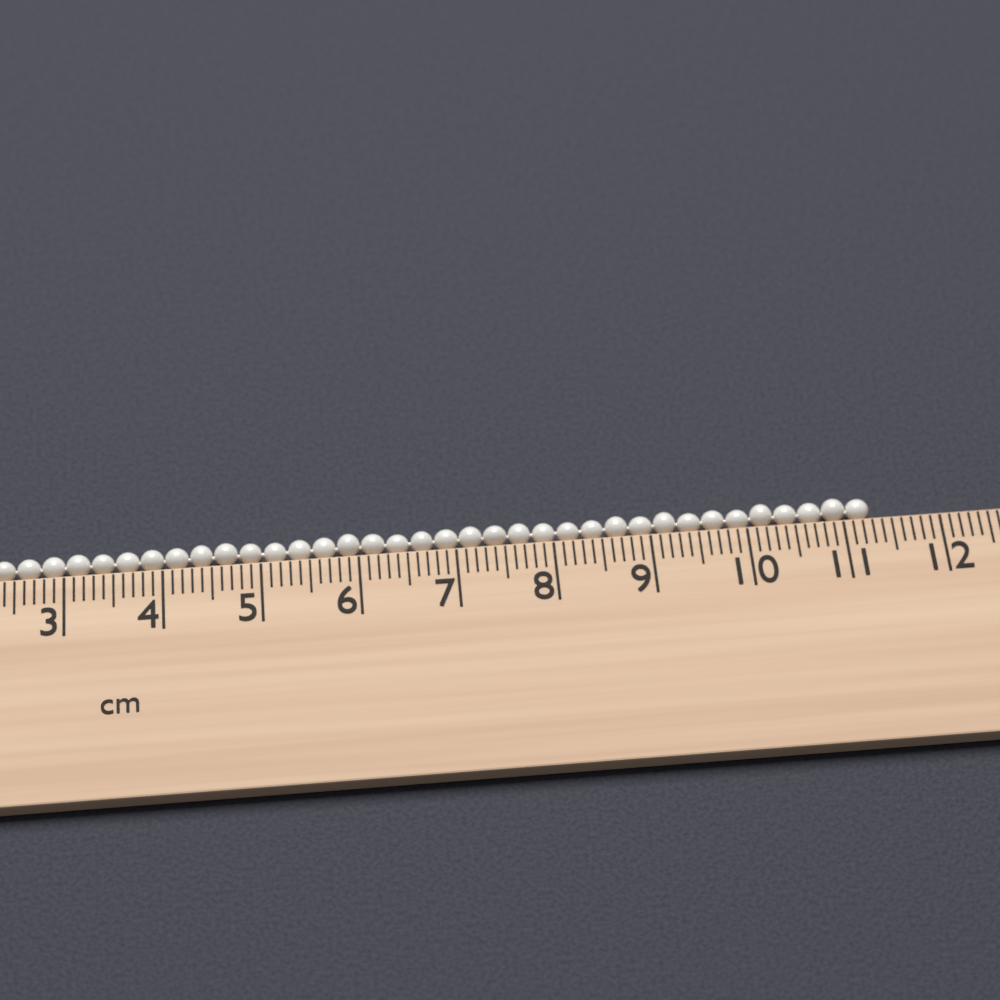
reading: 11.3 cm
